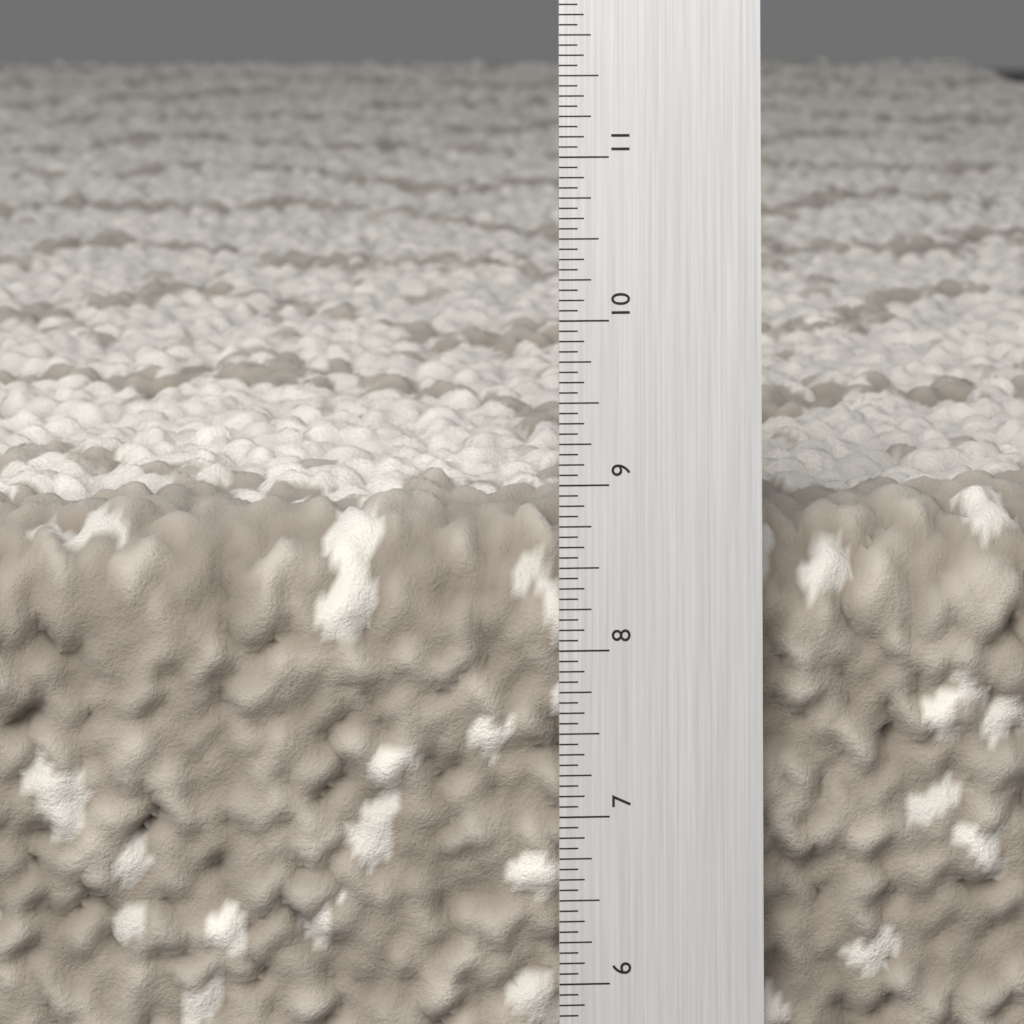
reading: 8.8125 in
